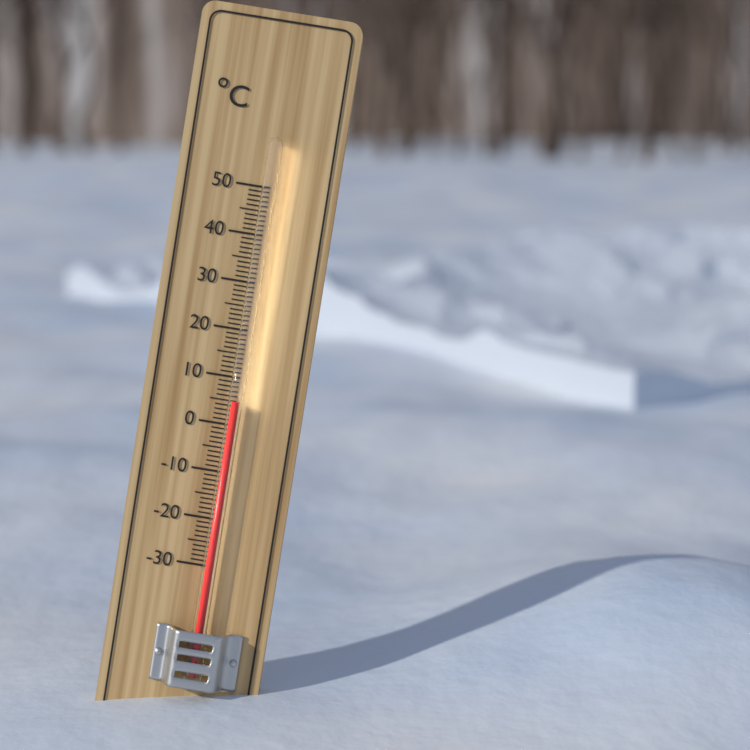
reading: 5 °C
